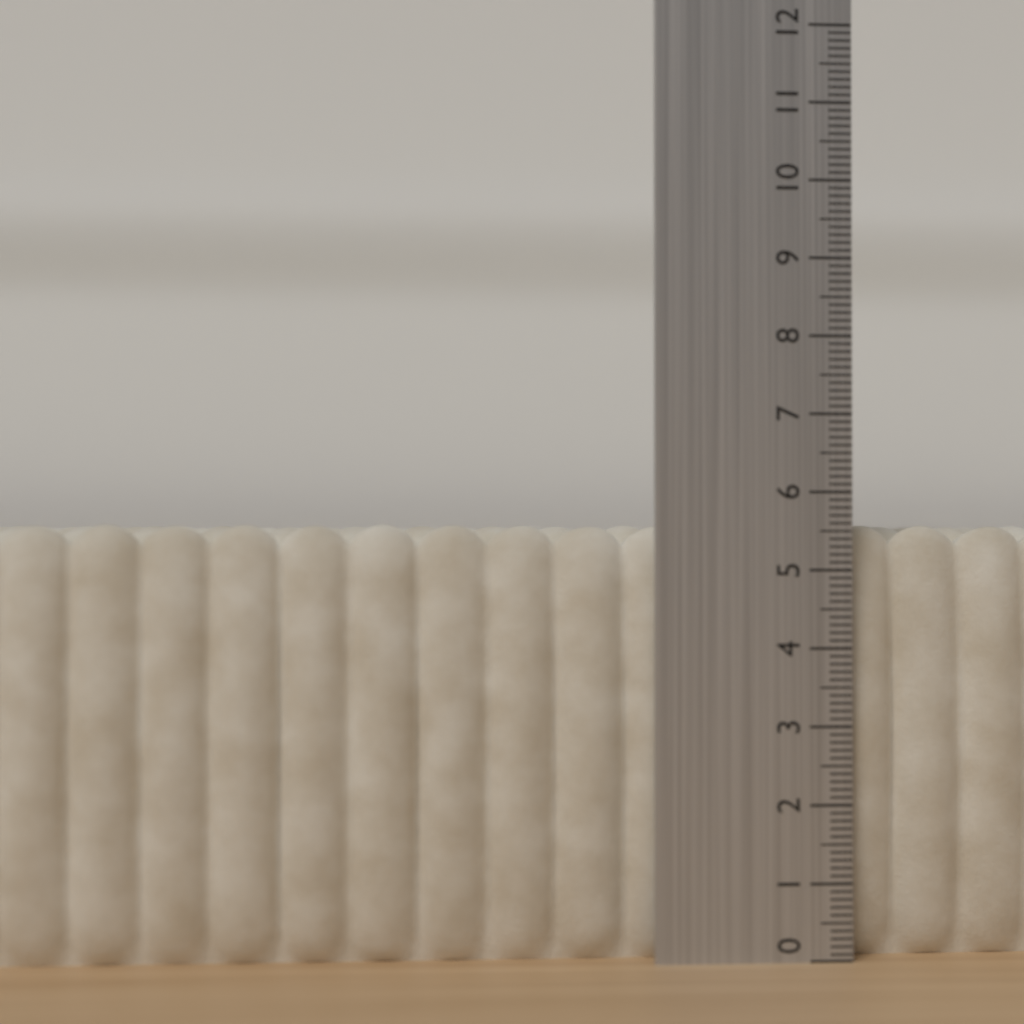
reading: 5.6 (no unit)
